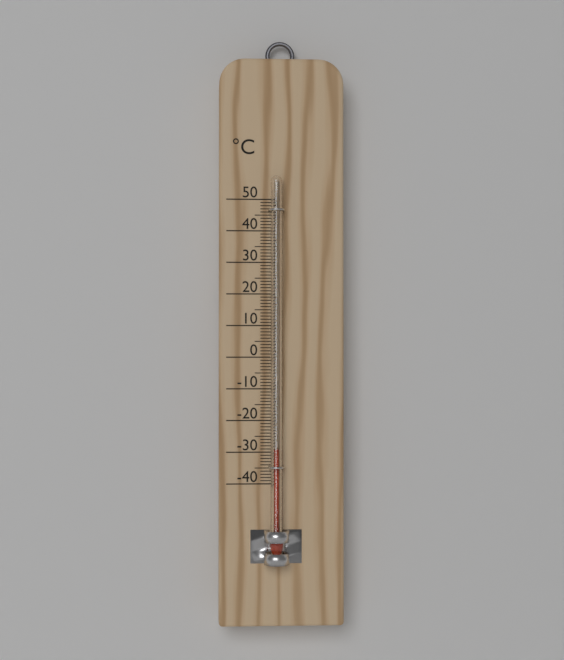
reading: -29 °C
